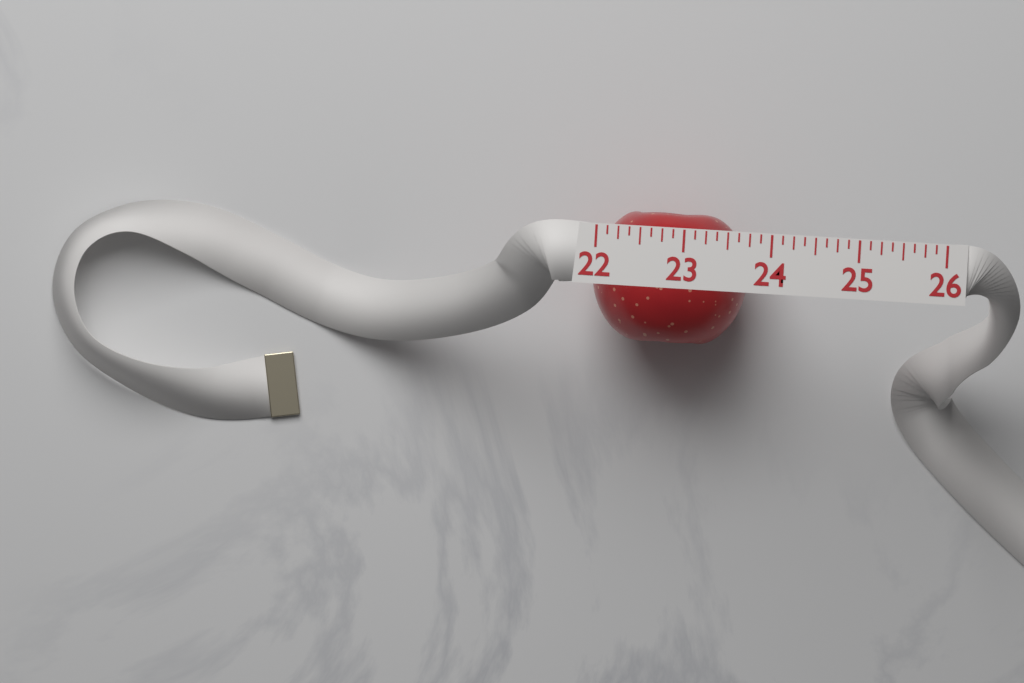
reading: 23.750 (no unit)
